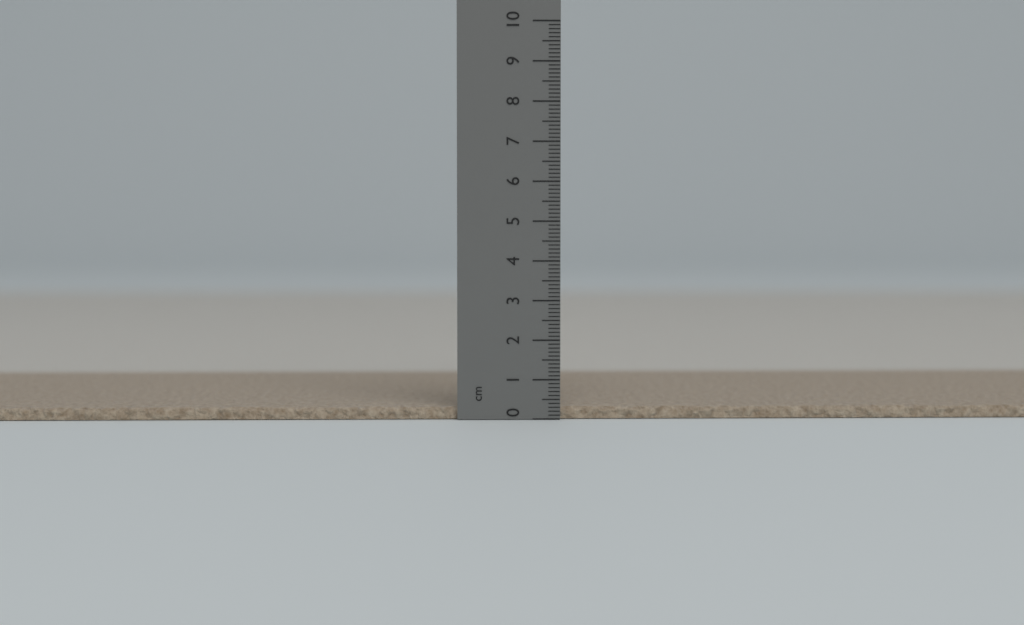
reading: 0.3 cm
